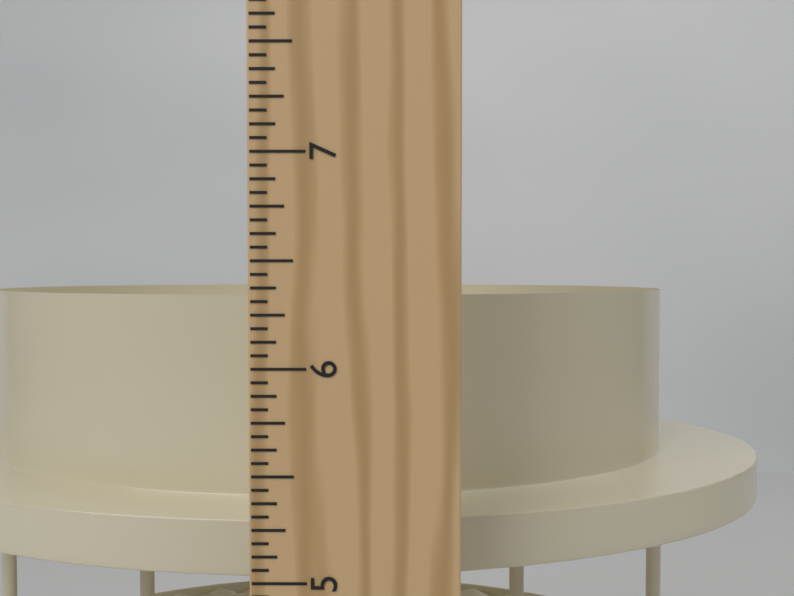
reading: 6.3125 in
